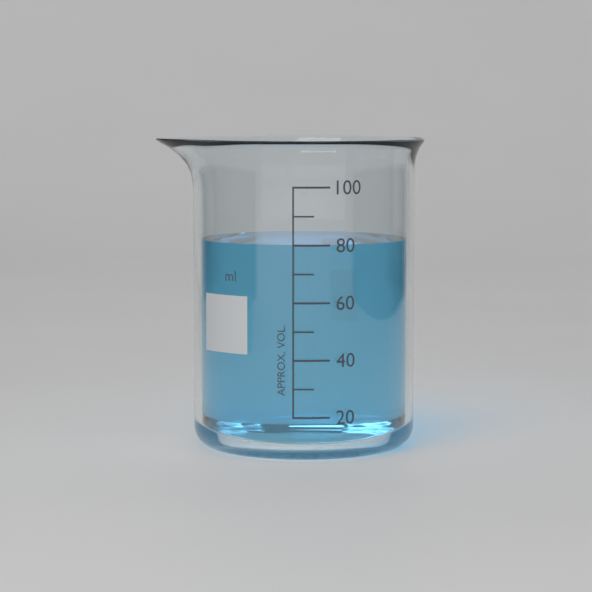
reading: 80 ml
